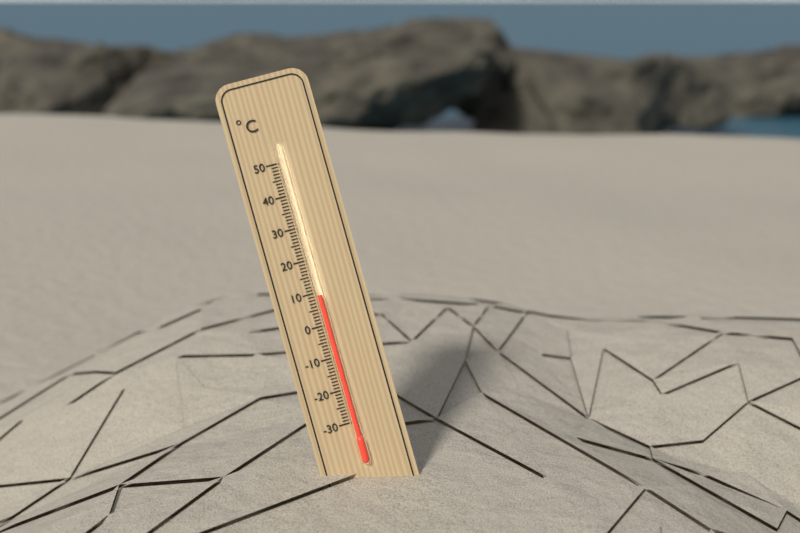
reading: 9 °C
